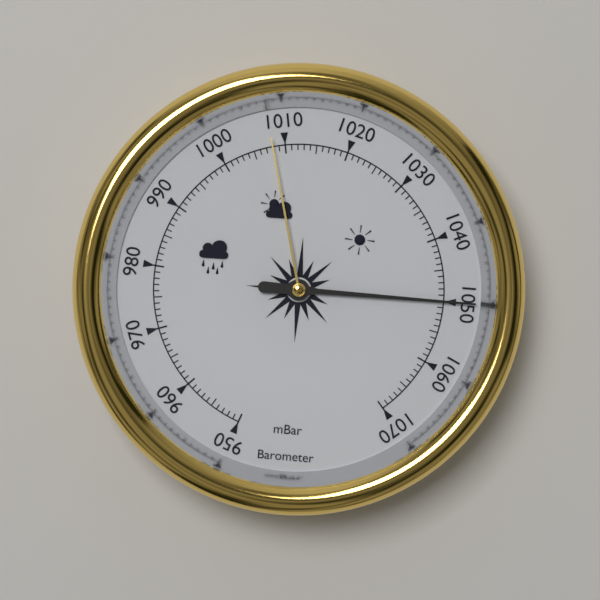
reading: 1050 mbar
